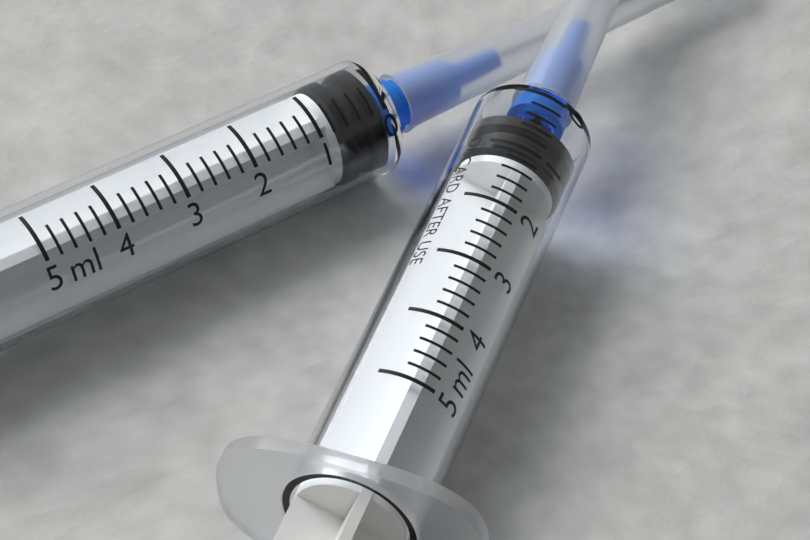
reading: 0.4 ml
